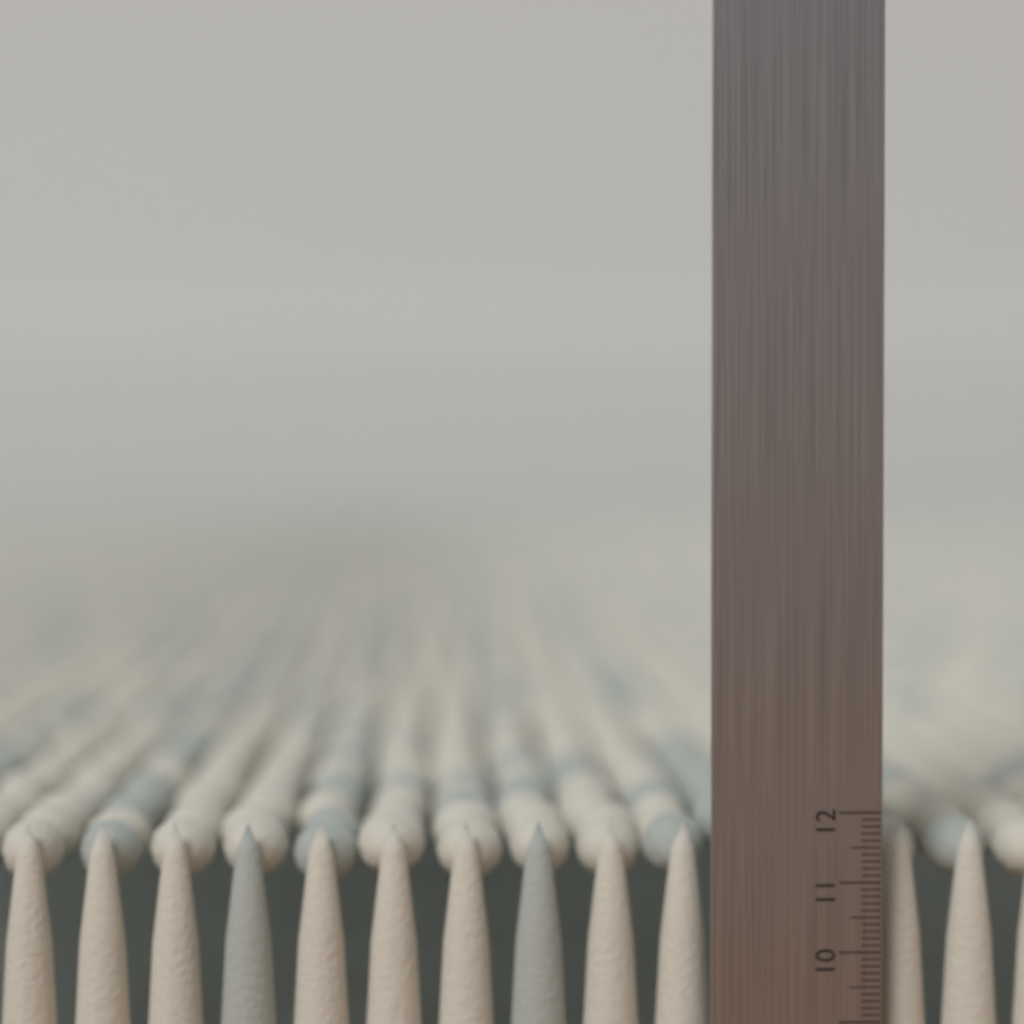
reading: 11.8 (no unit)
